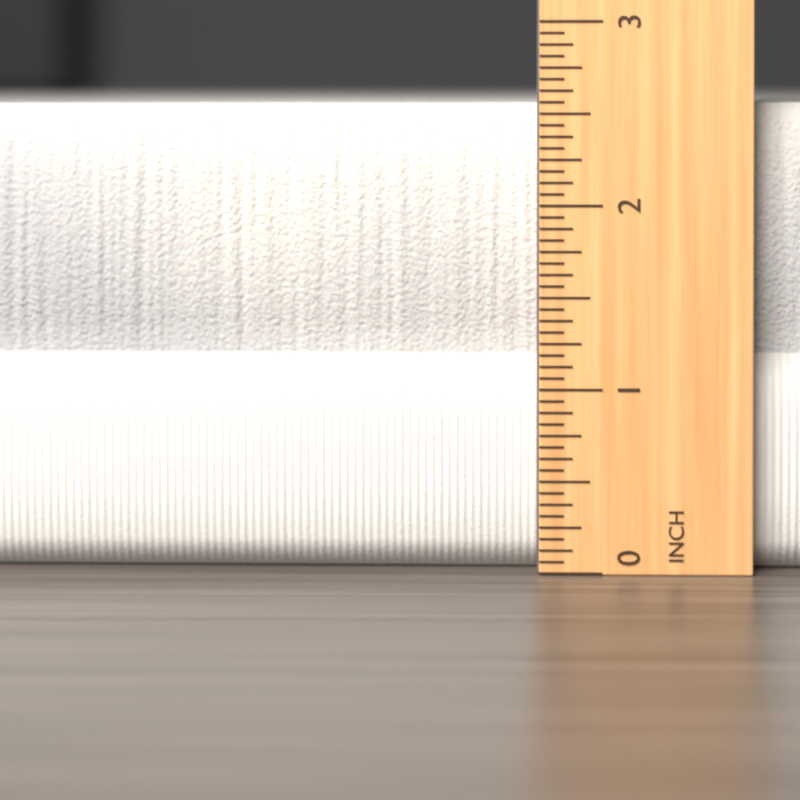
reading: 2.5625 inch
